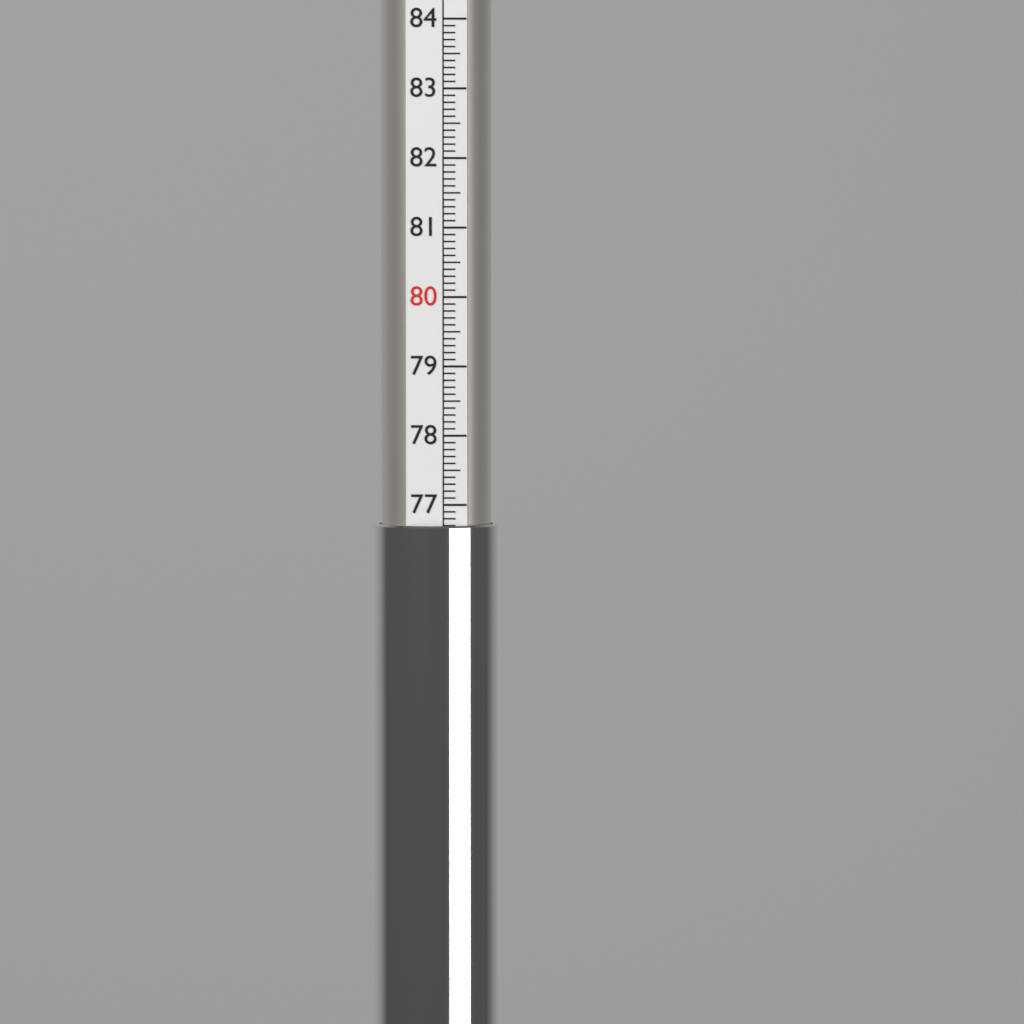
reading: 76.7 (no unit)
